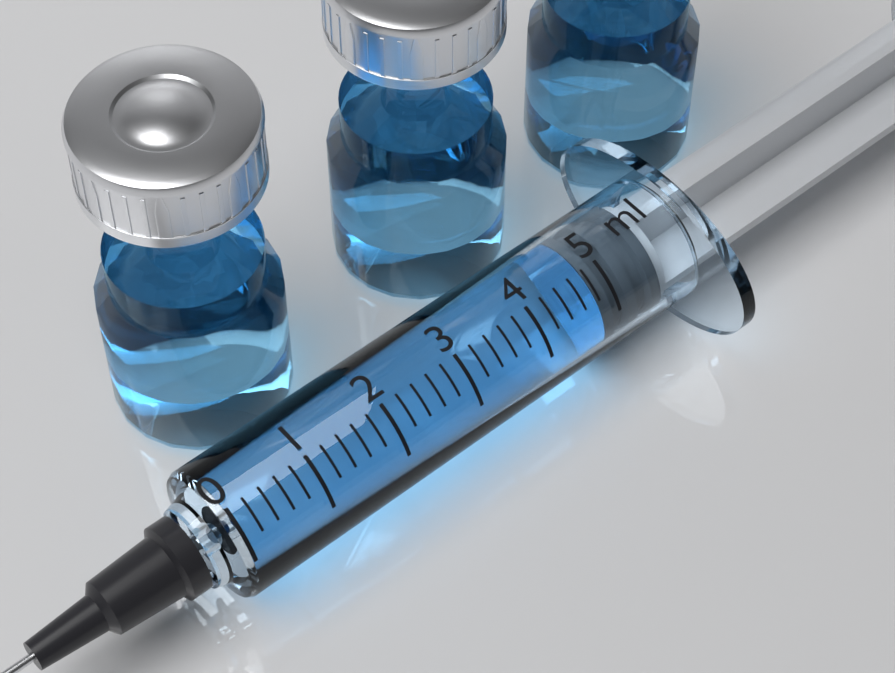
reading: 4.8 ml
